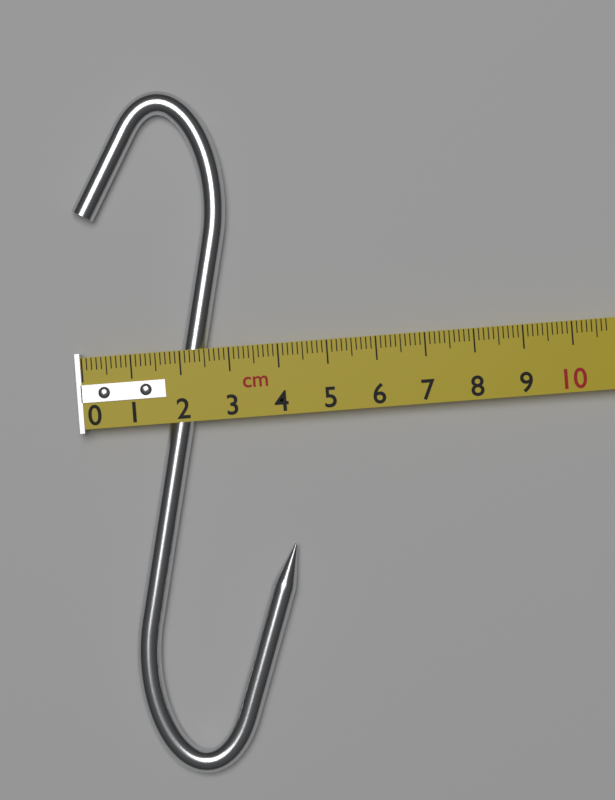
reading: 4.1 cm
